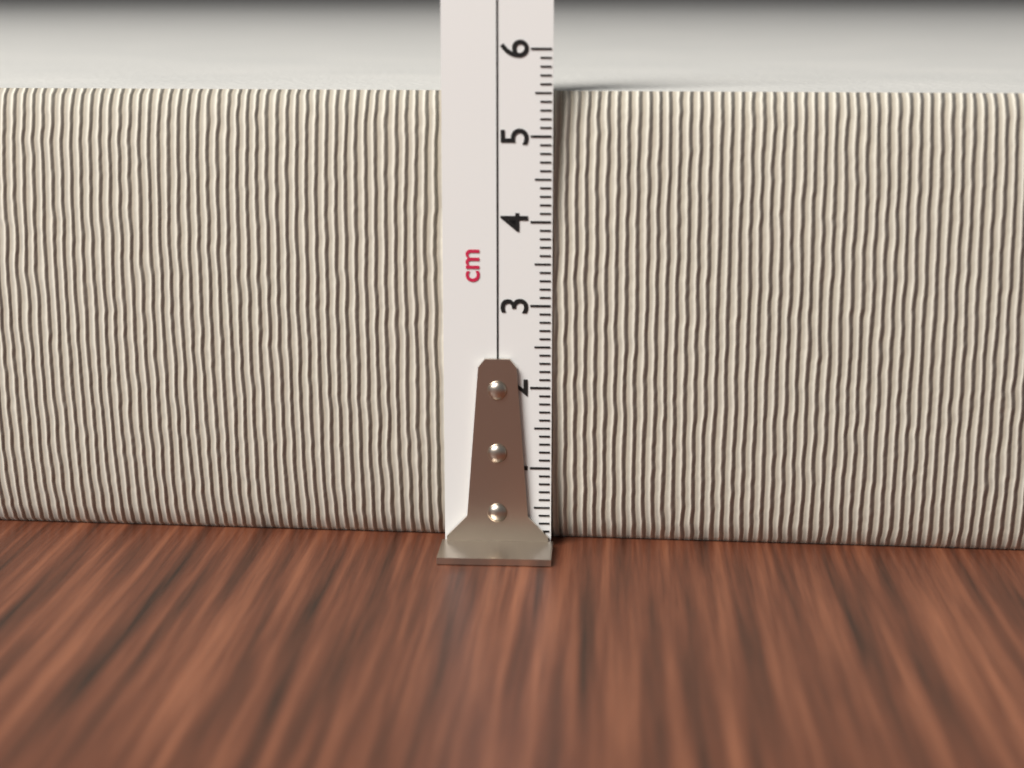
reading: 5.5 cm
